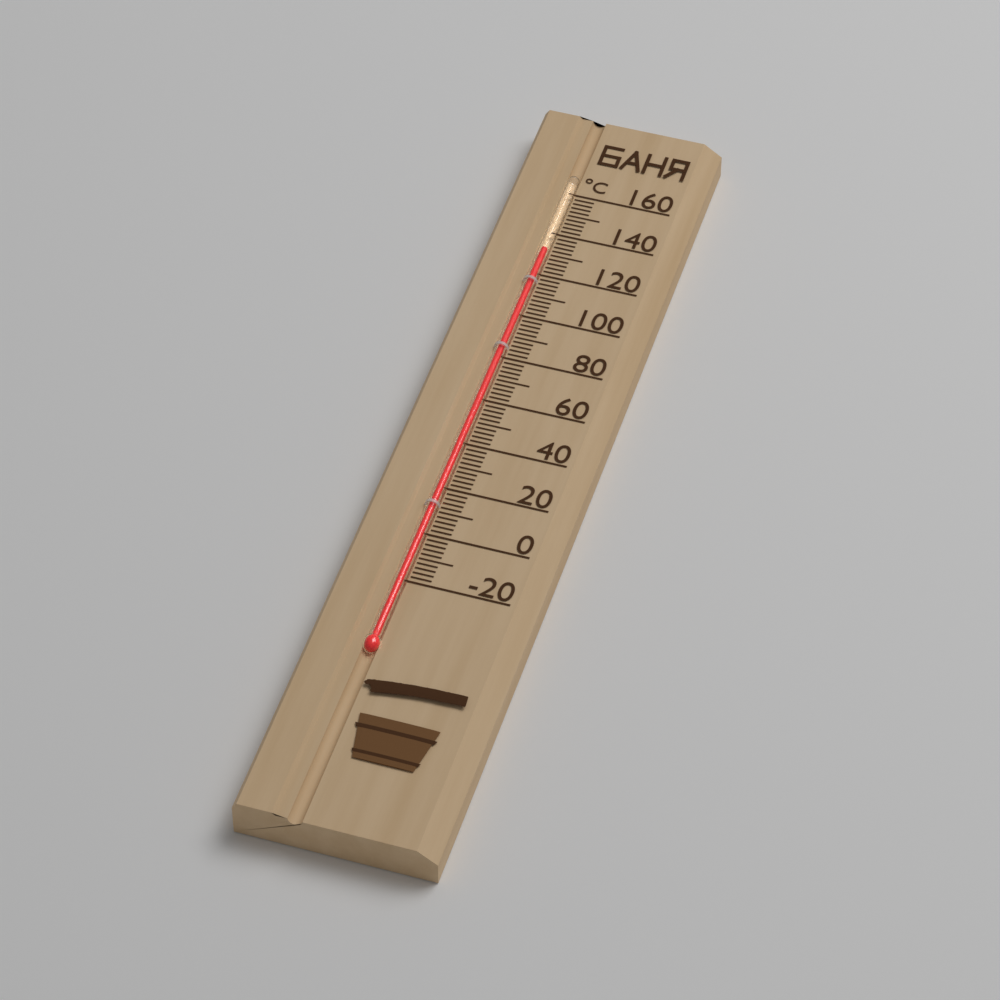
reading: 132 °C
